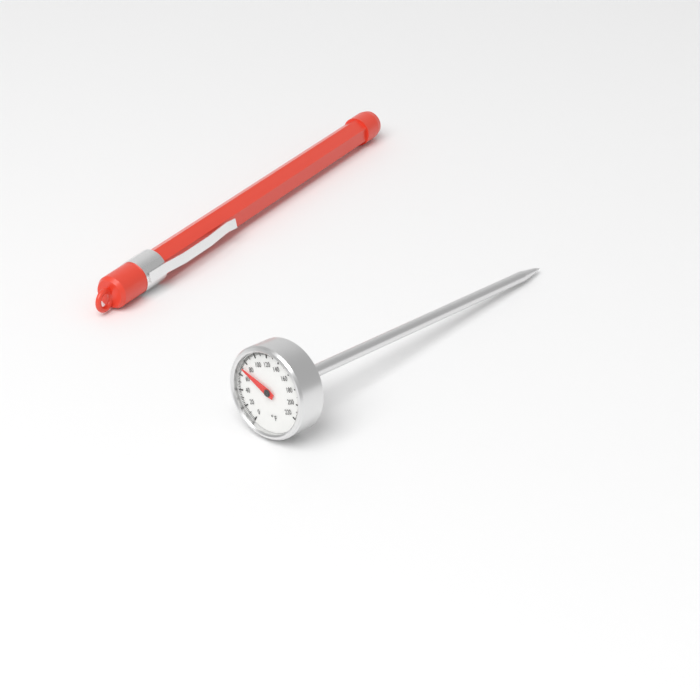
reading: 70 °F
